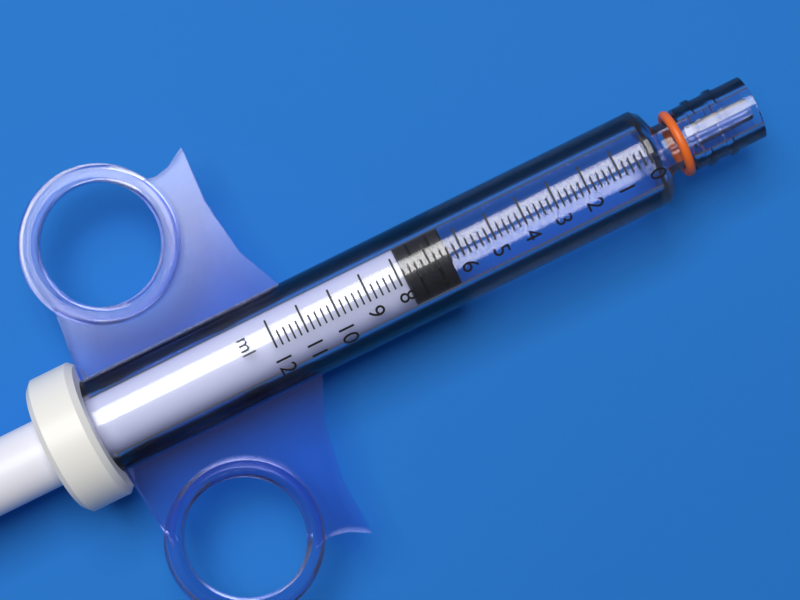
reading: 6.4 ml
